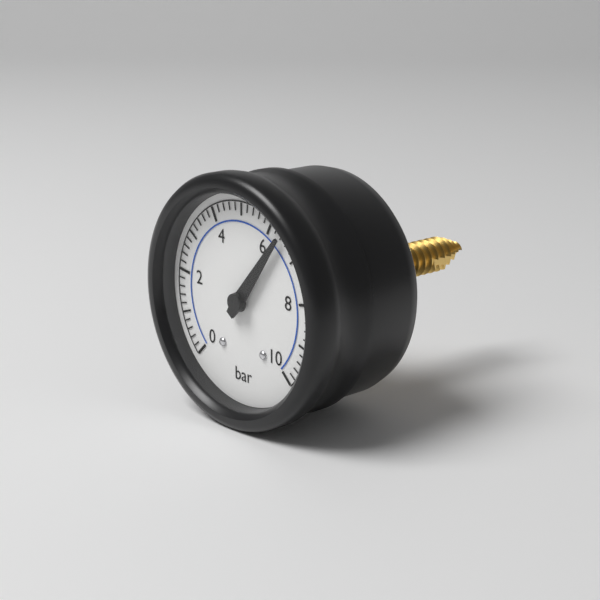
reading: 6.4 bar
